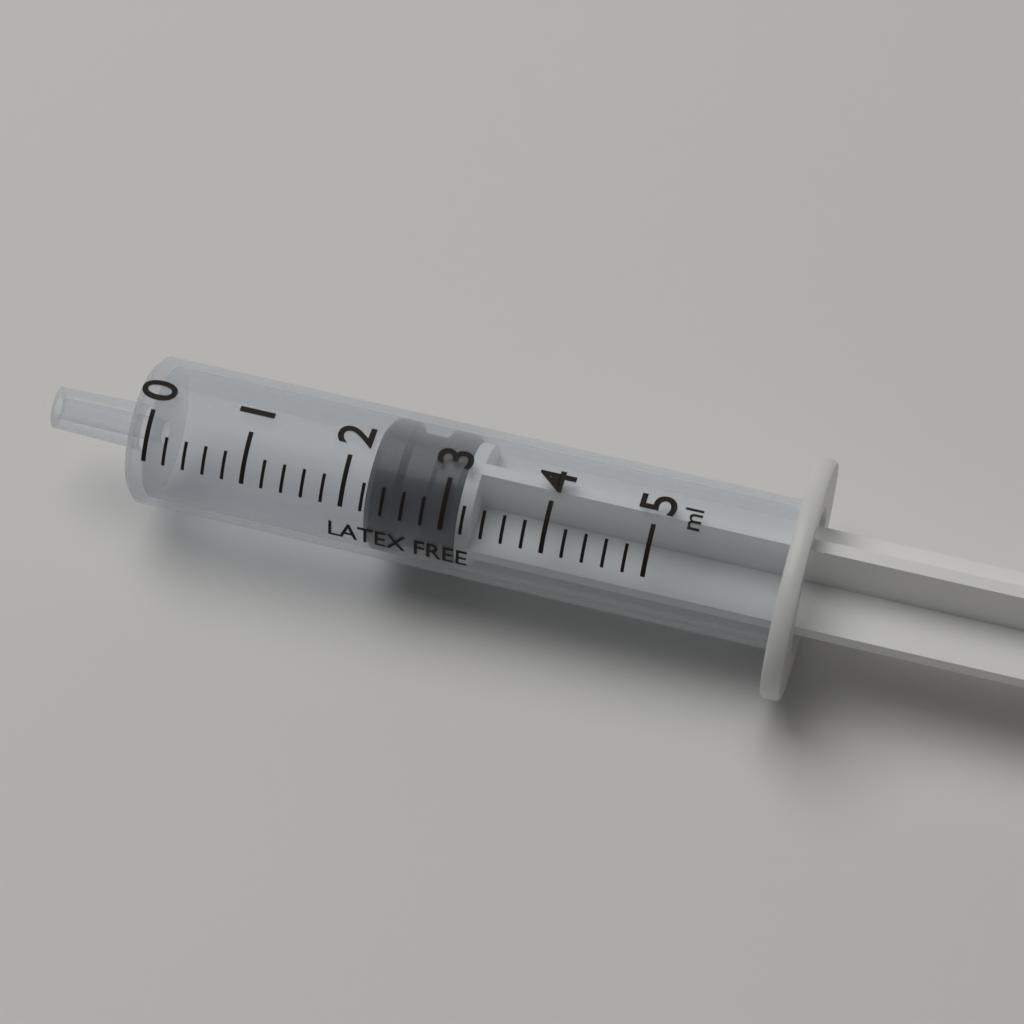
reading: 2.2 ml
